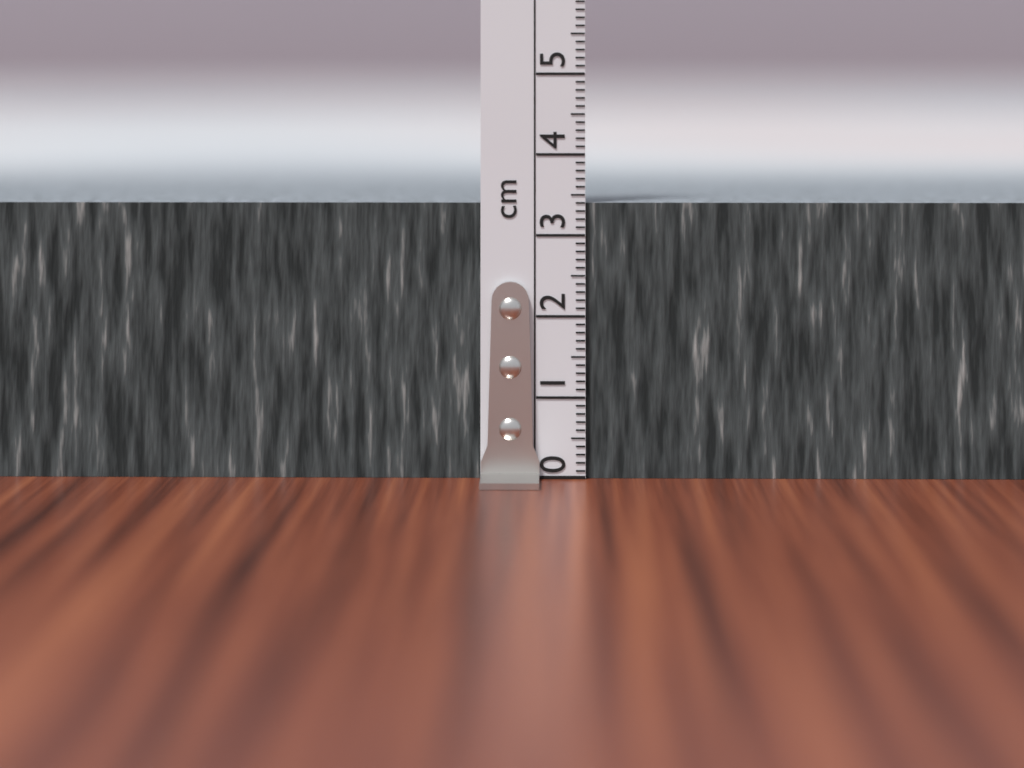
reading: 3.4 cm
